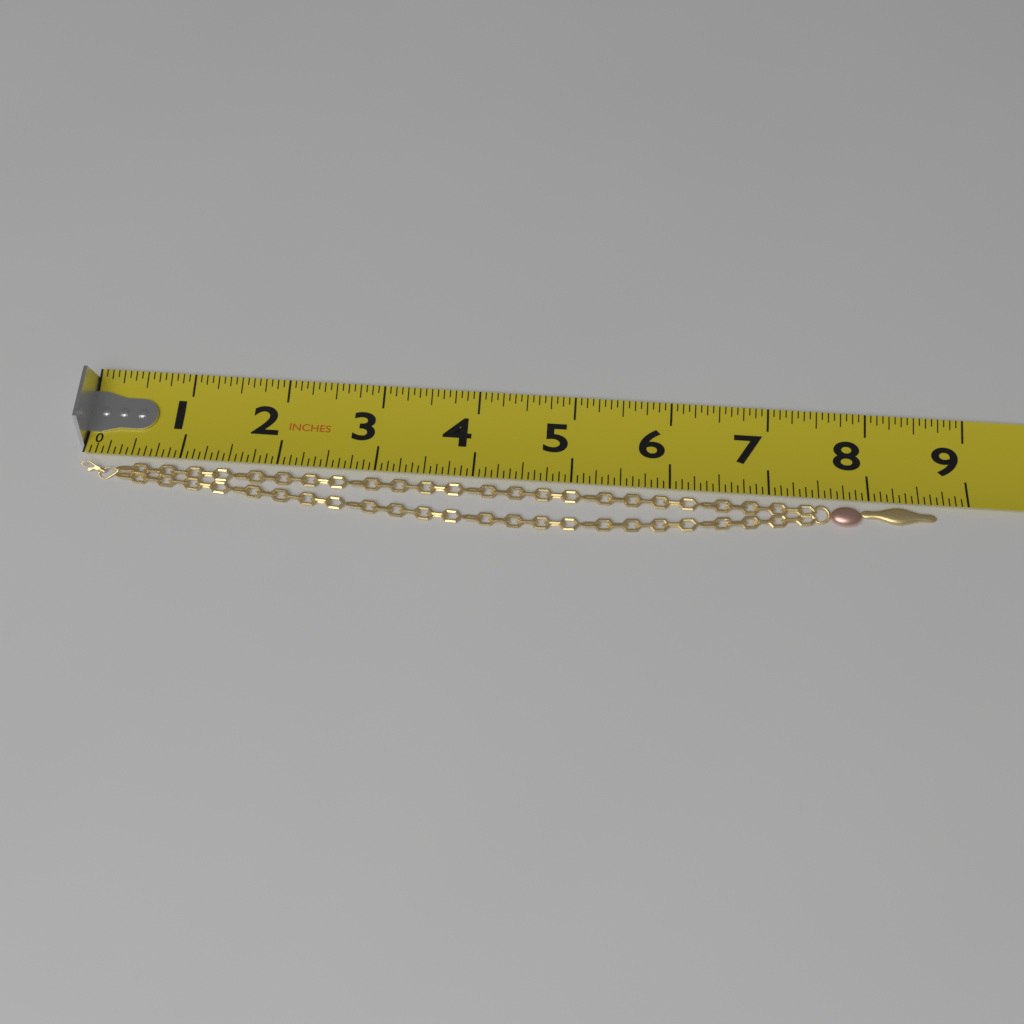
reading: 8.6875 in
